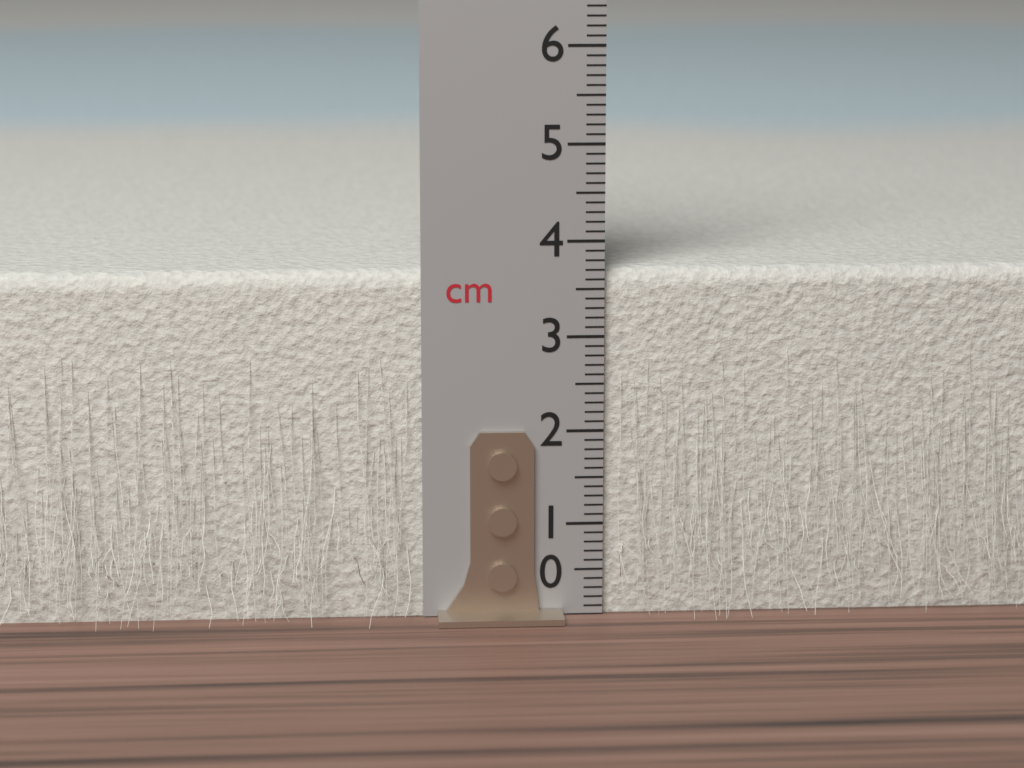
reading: 3.7 cm
